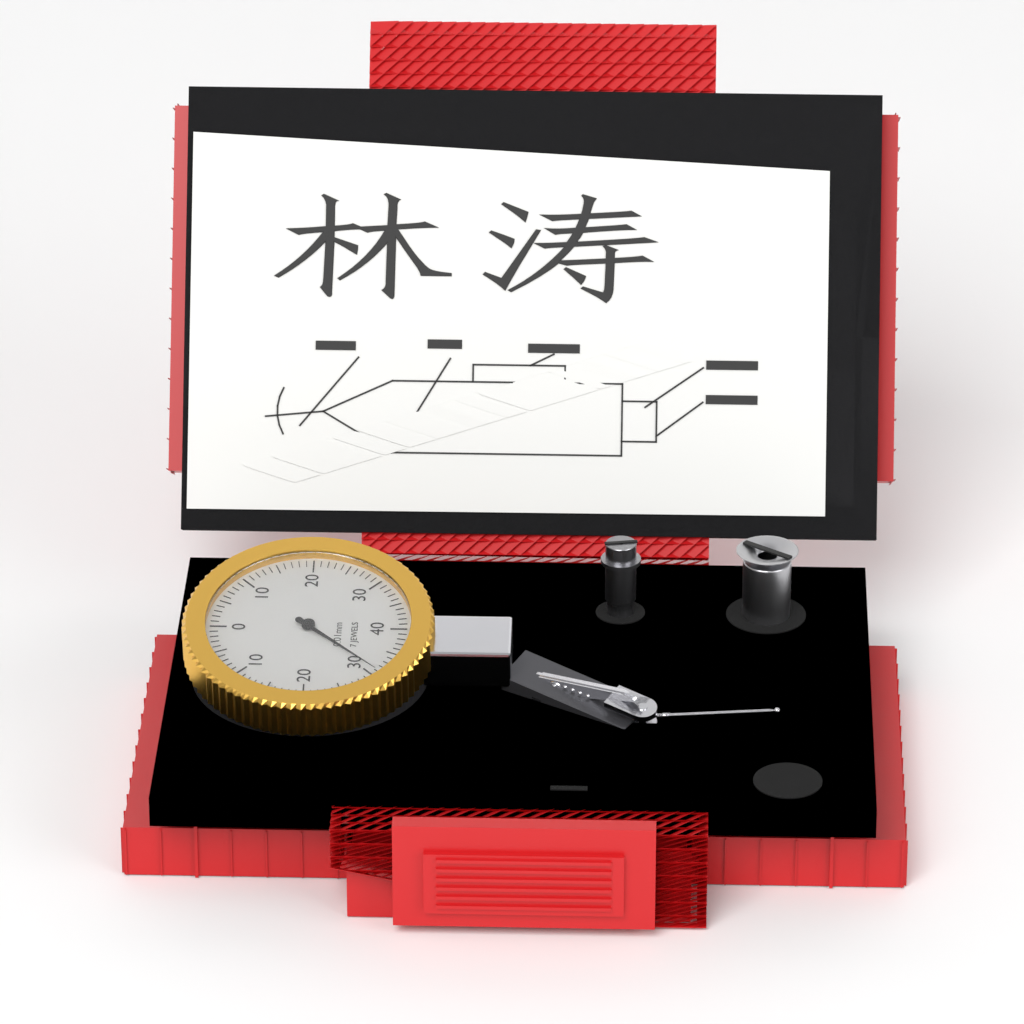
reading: 31 0.01mm
